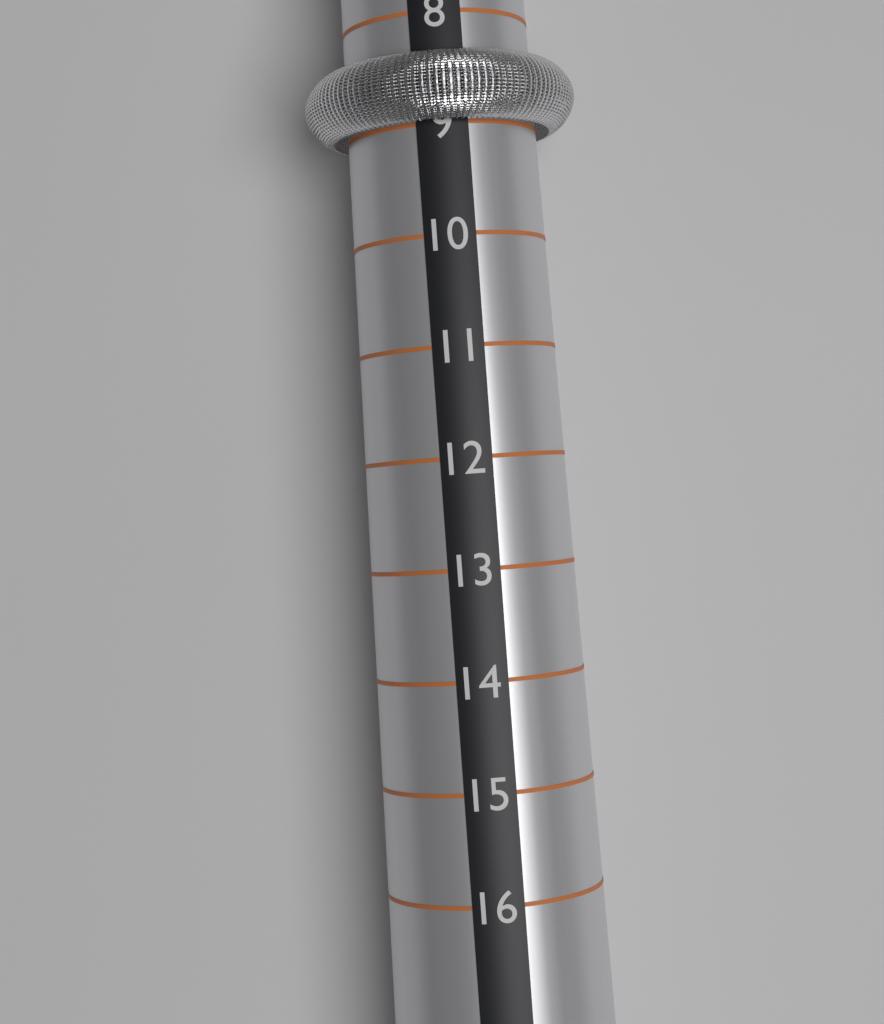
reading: 9 (no unit)
